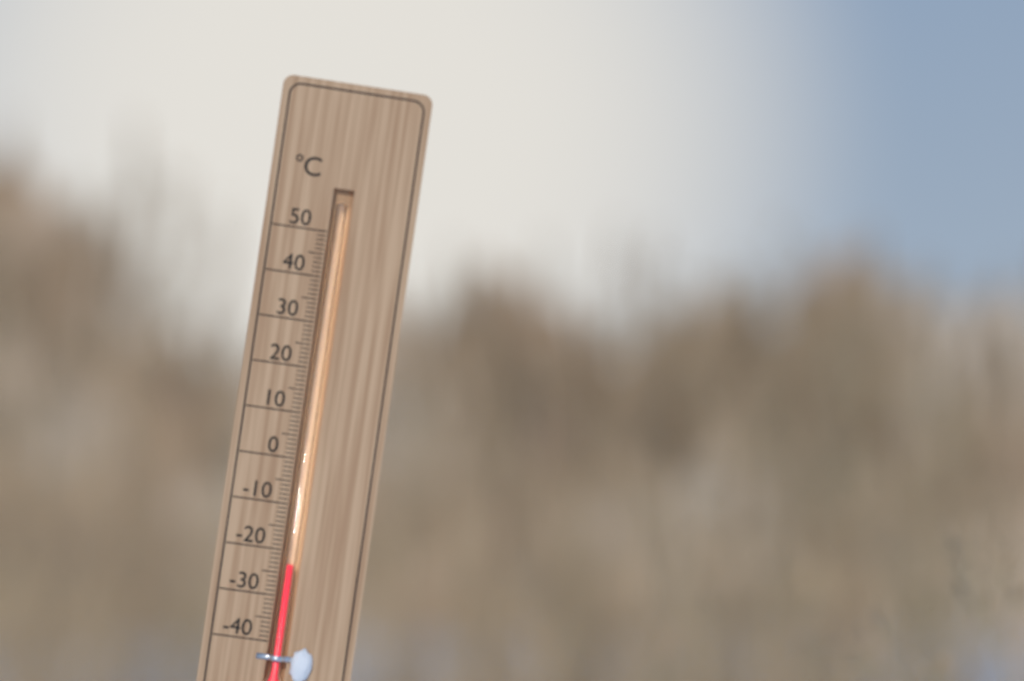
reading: -23 °C
